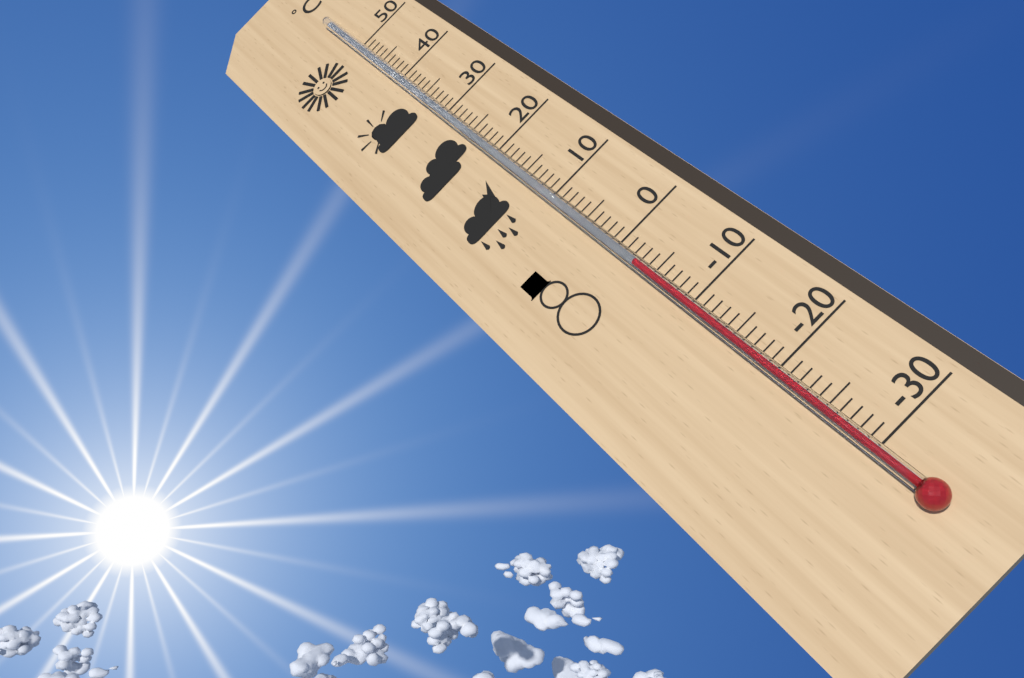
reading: -3 °C
